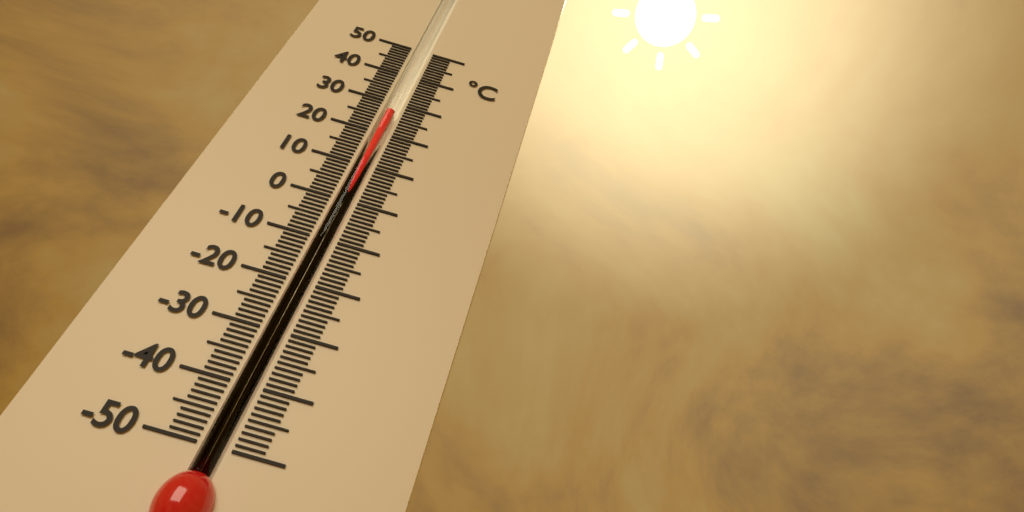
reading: 27 °C
